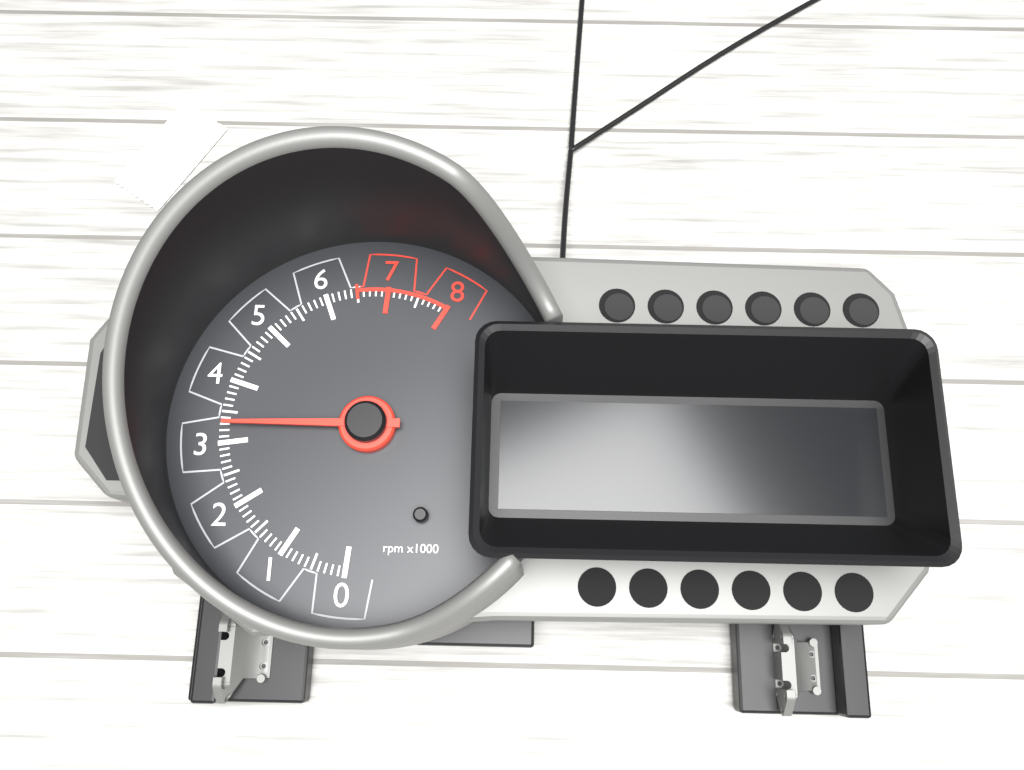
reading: 3300 rpm
